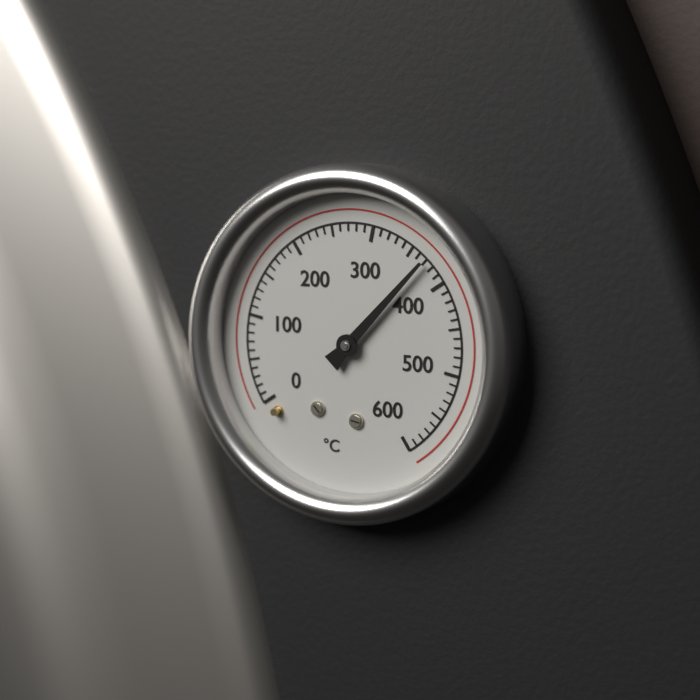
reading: 370 °C
